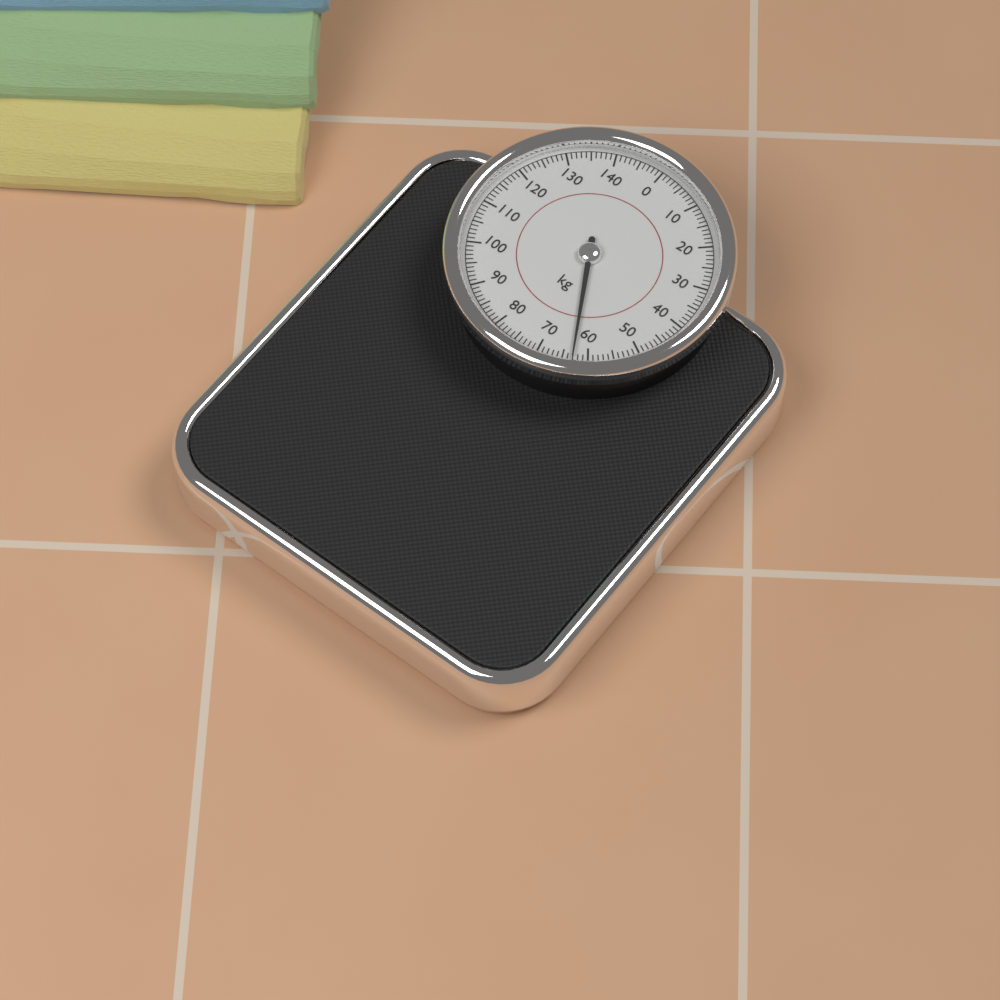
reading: 63 kg
